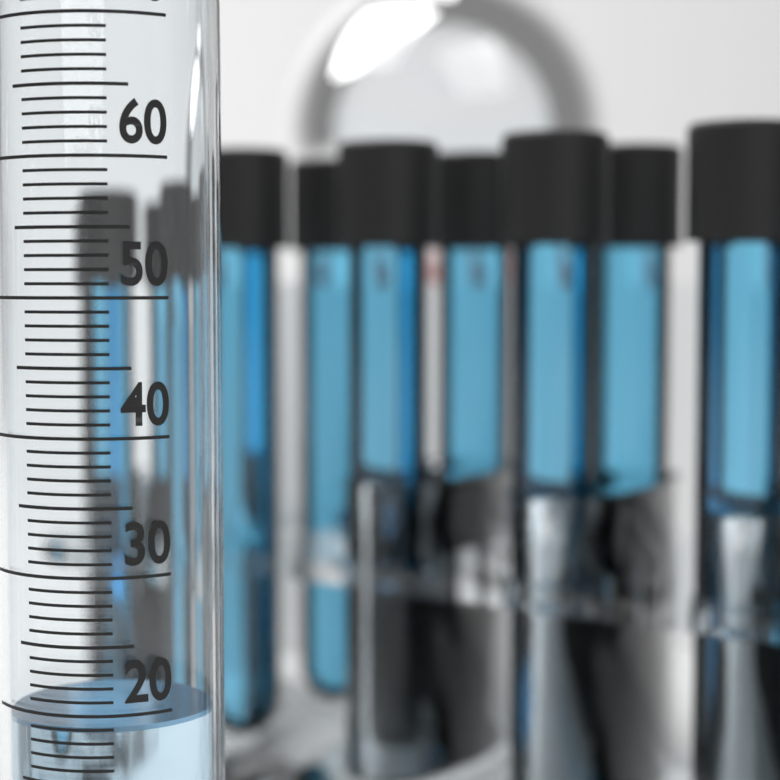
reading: 19 ml
